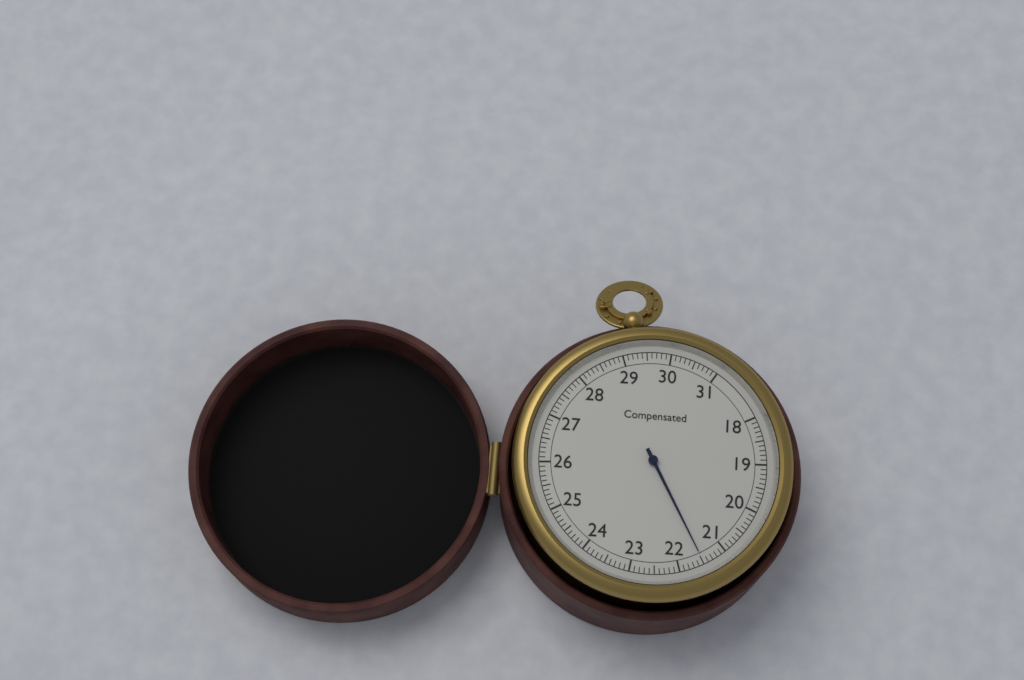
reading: 21.5 (no unit)
